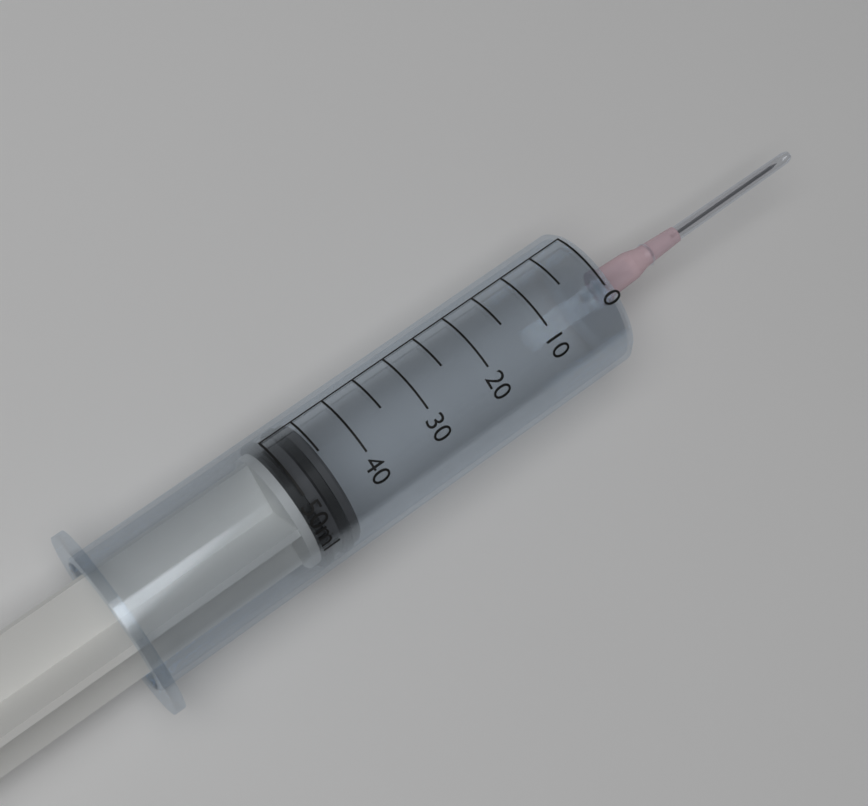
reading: 45 ml
